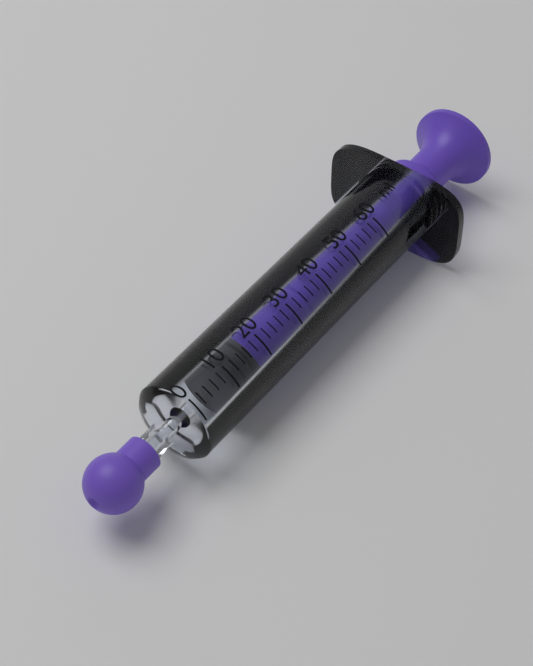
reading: 10 ml
